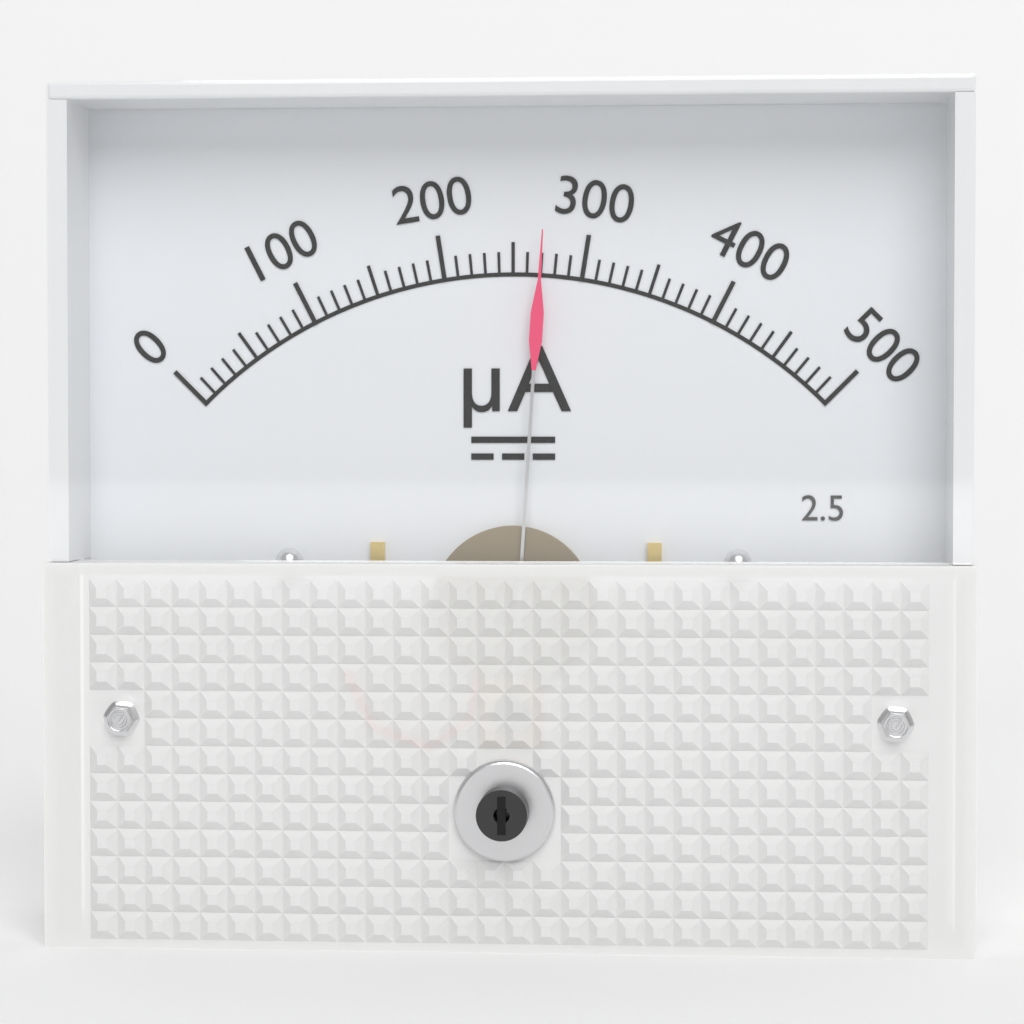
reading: 270 µA
